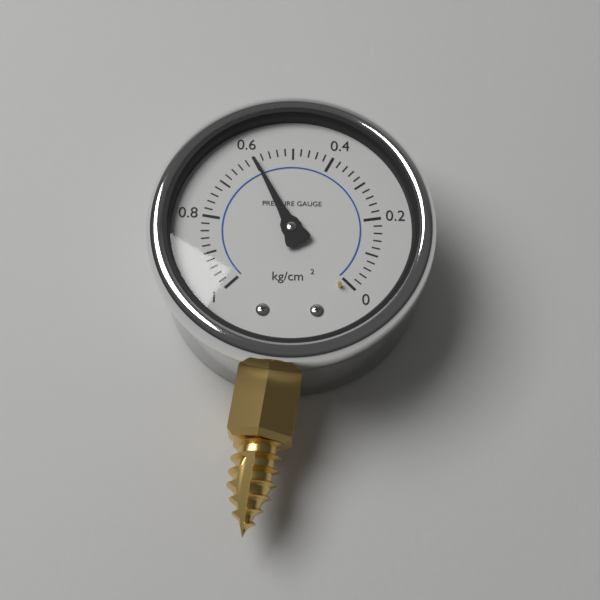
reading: 0.60 kg/cm²
